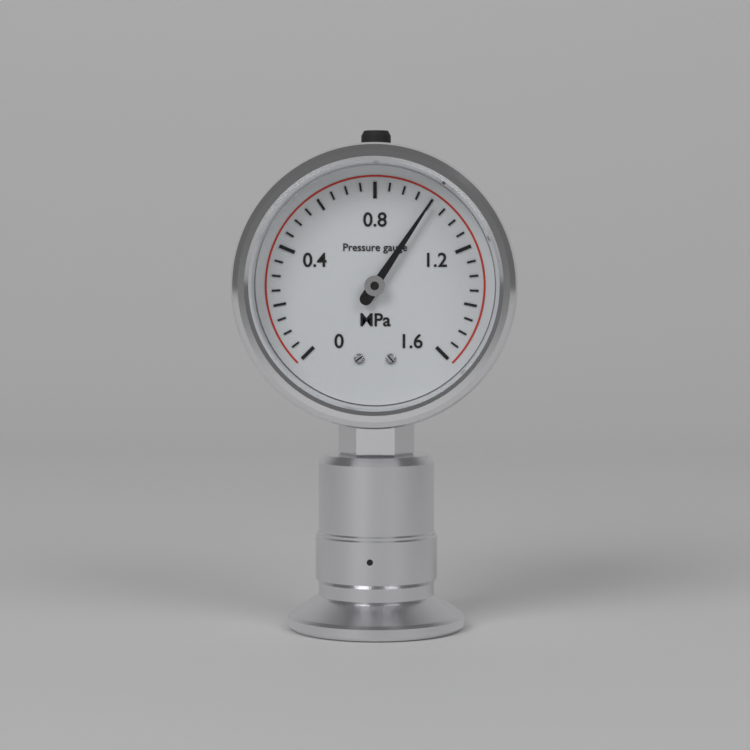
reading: 1.00 MPa
